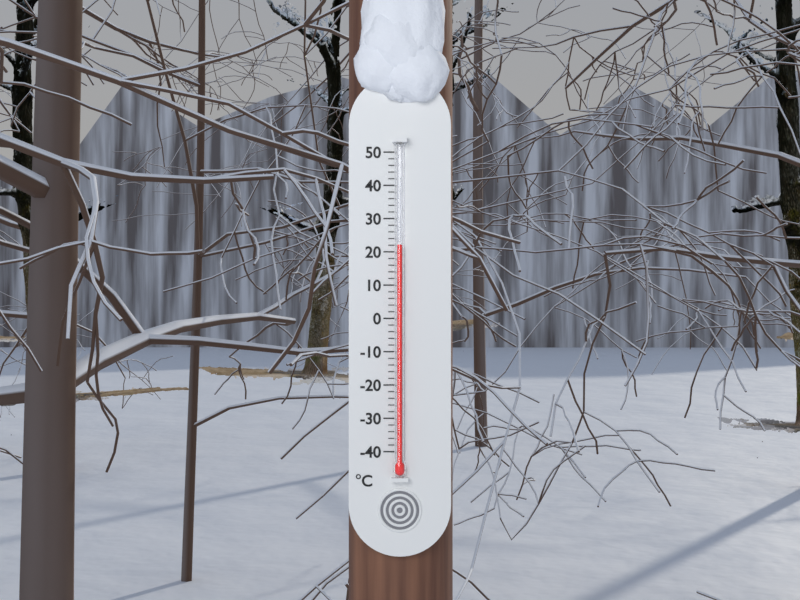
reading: 22 °C
